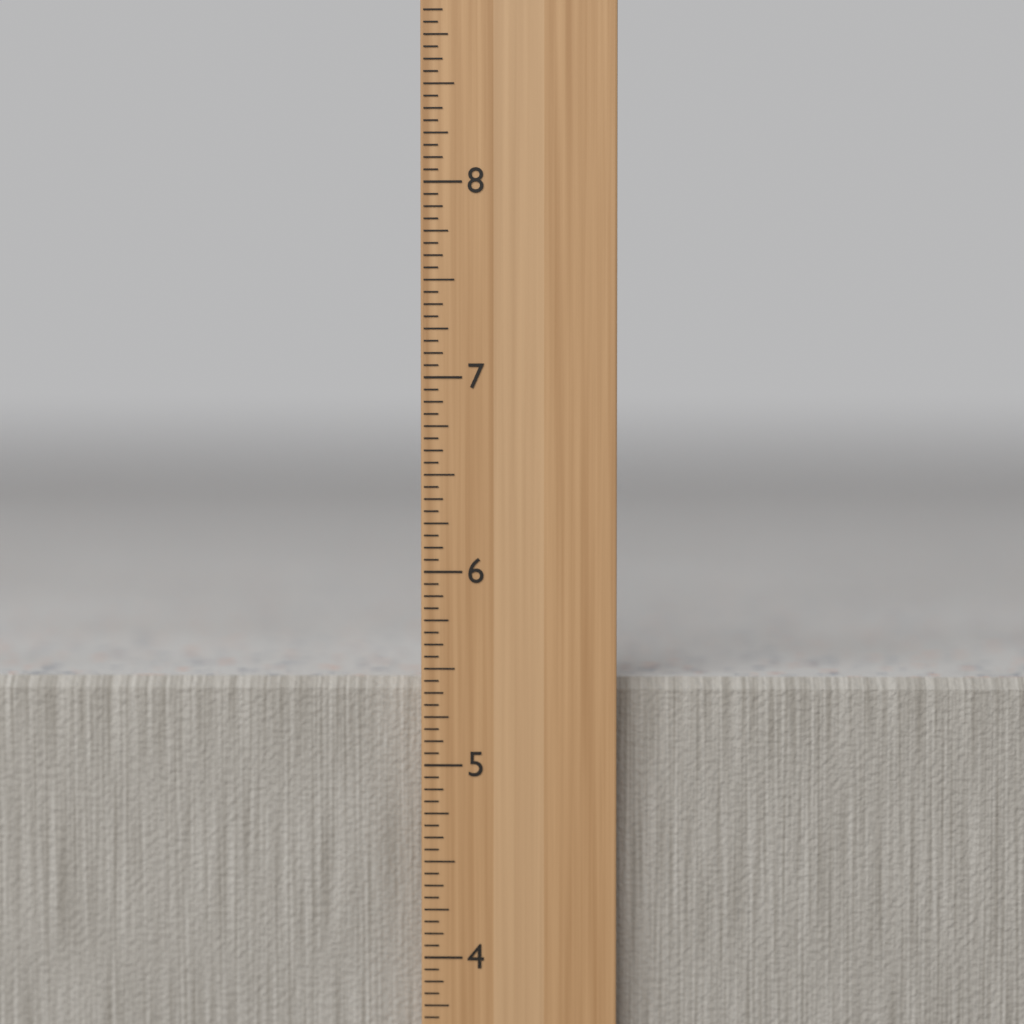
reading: 5.4375 in
